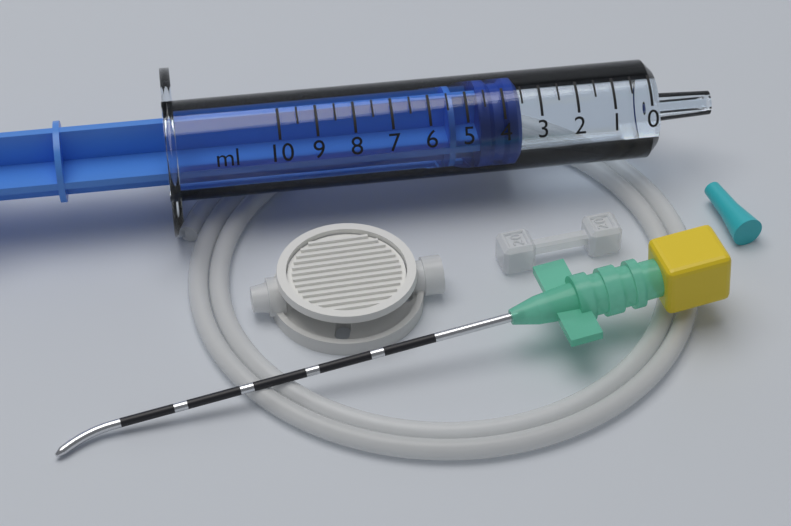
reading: 3.5 ml
